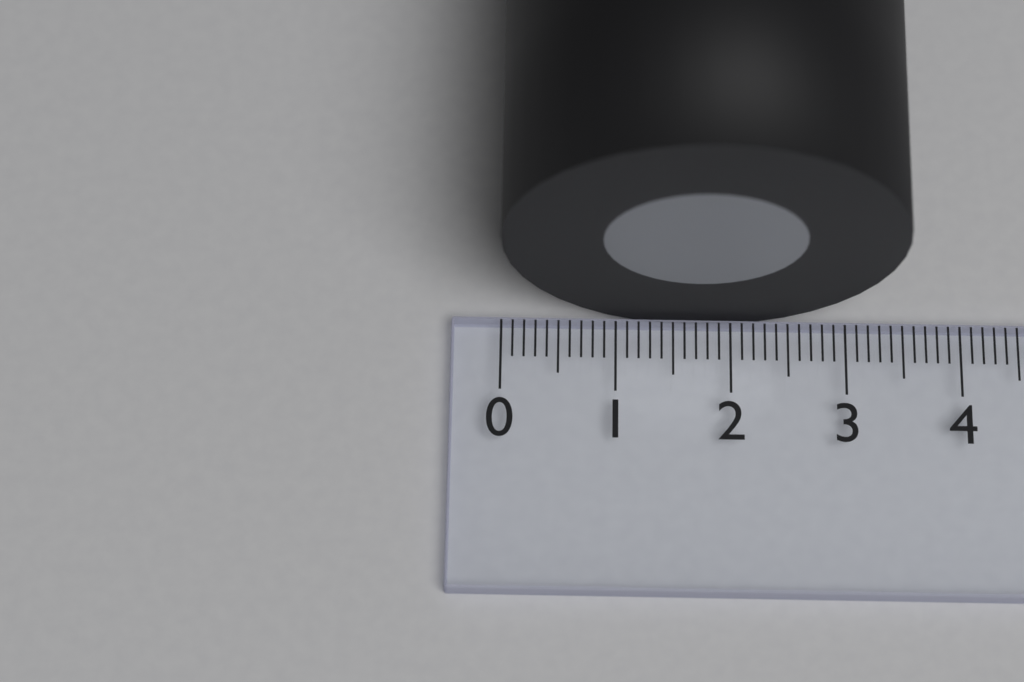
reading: 3.4 (no unit)
